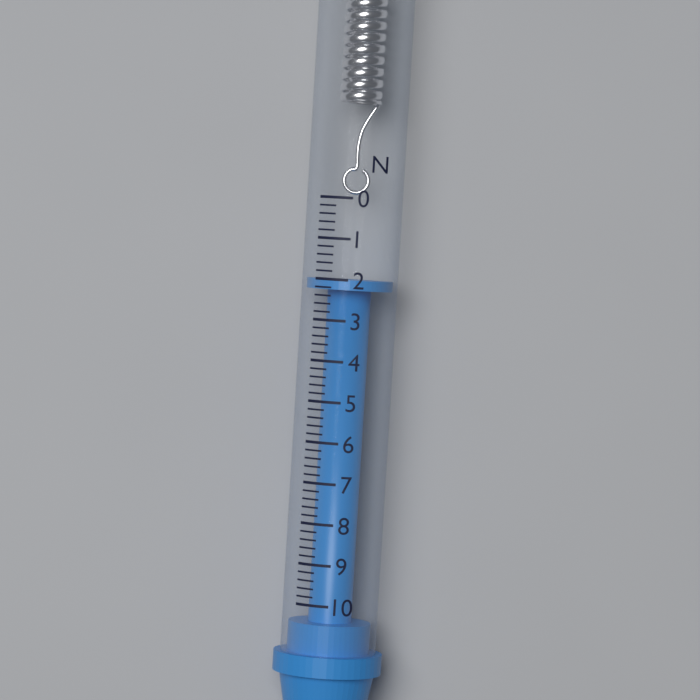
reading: 2.0 N
